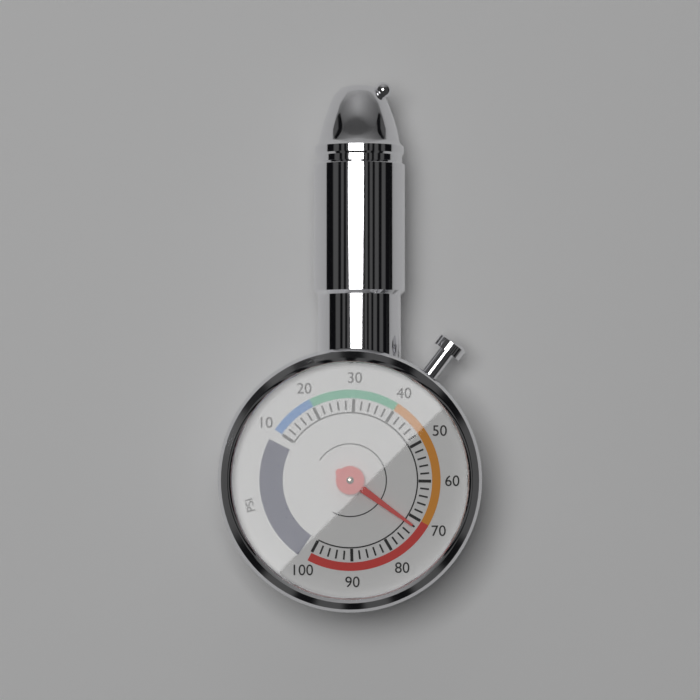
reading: 72 psi
